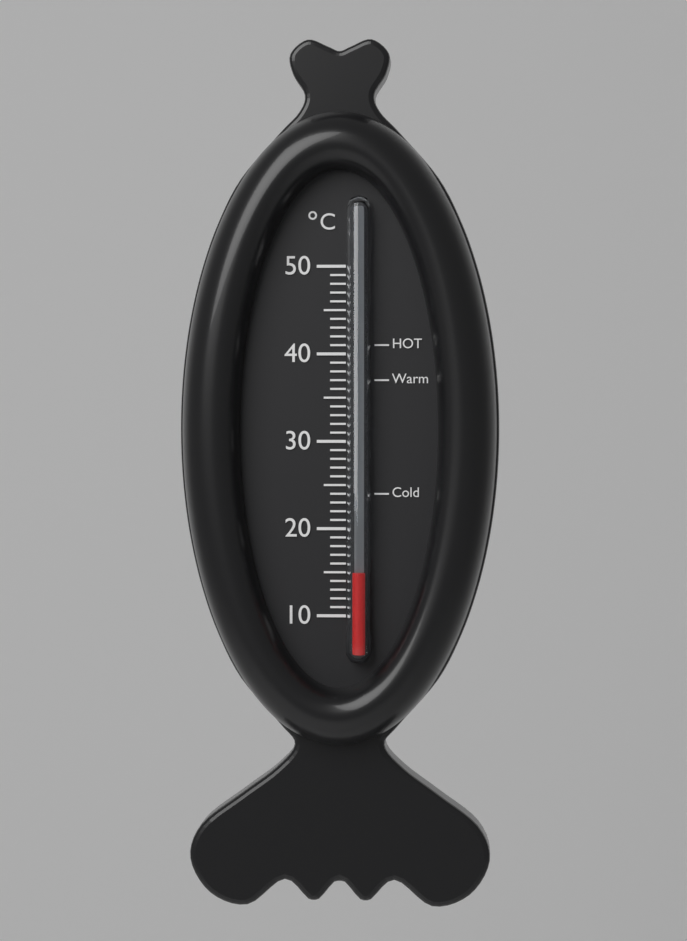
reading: 15 °C
